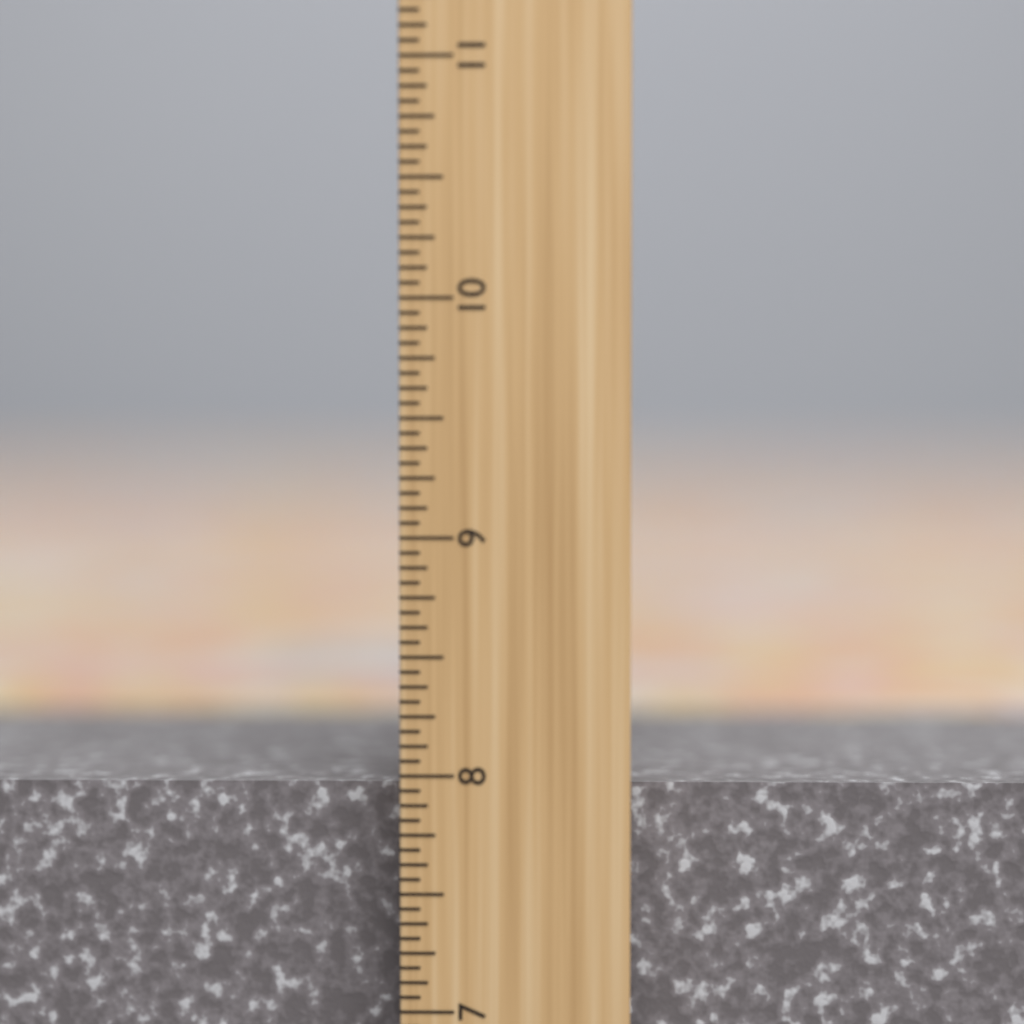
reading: 7.9375 inch
